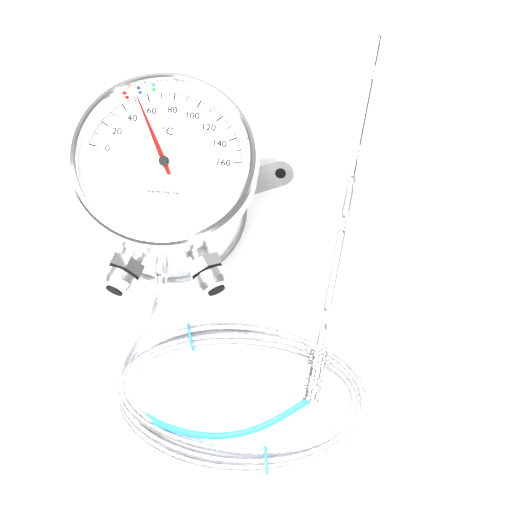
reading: 52 °C
